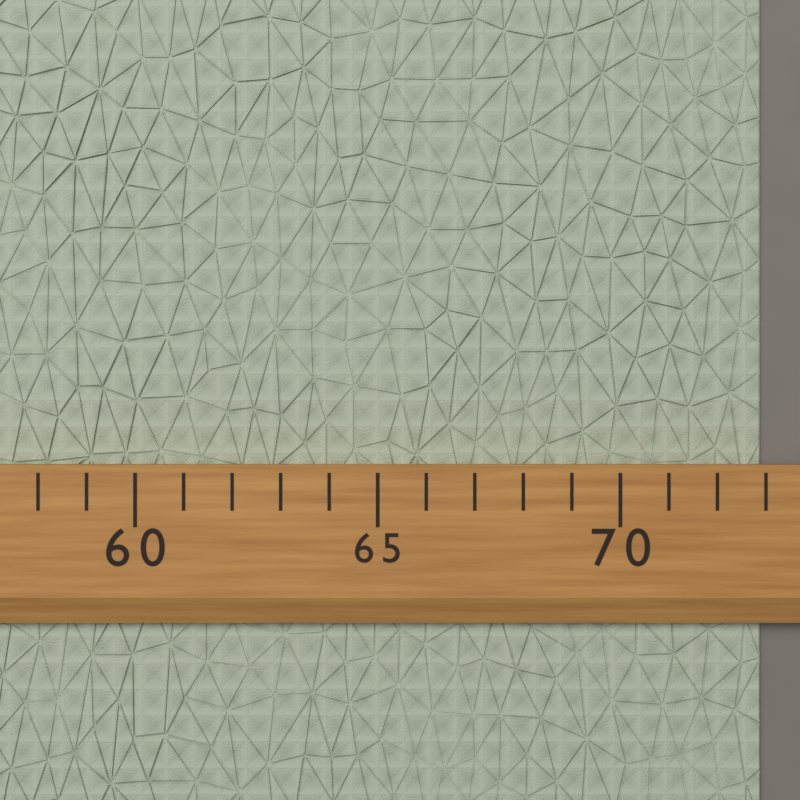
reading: 73 (no unit)
